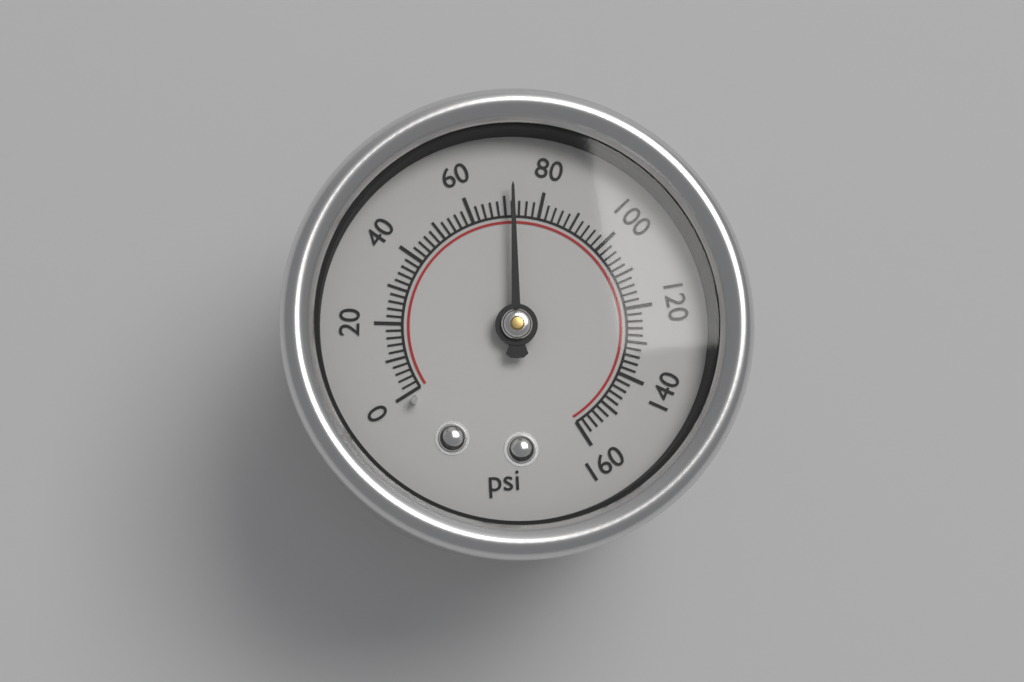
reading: 72 psi
